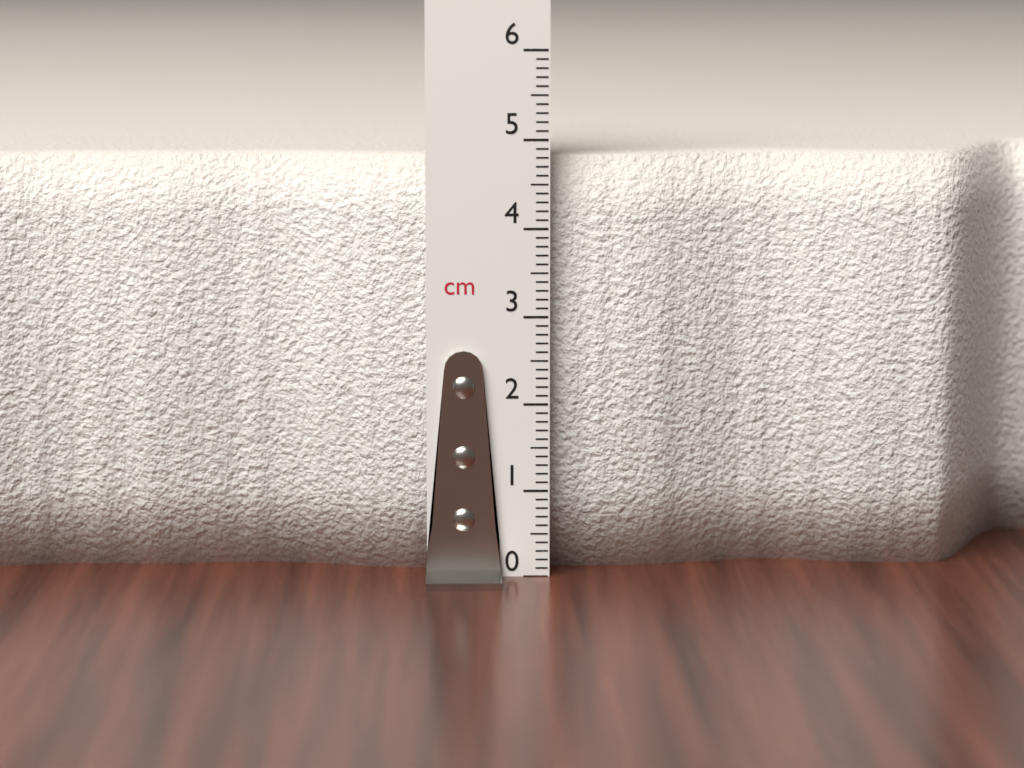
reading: 4.8 cm
